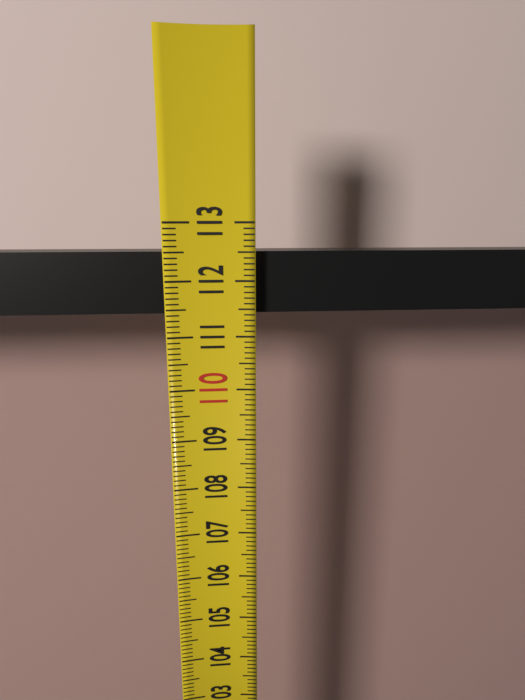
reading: 112.5 (no unit)
